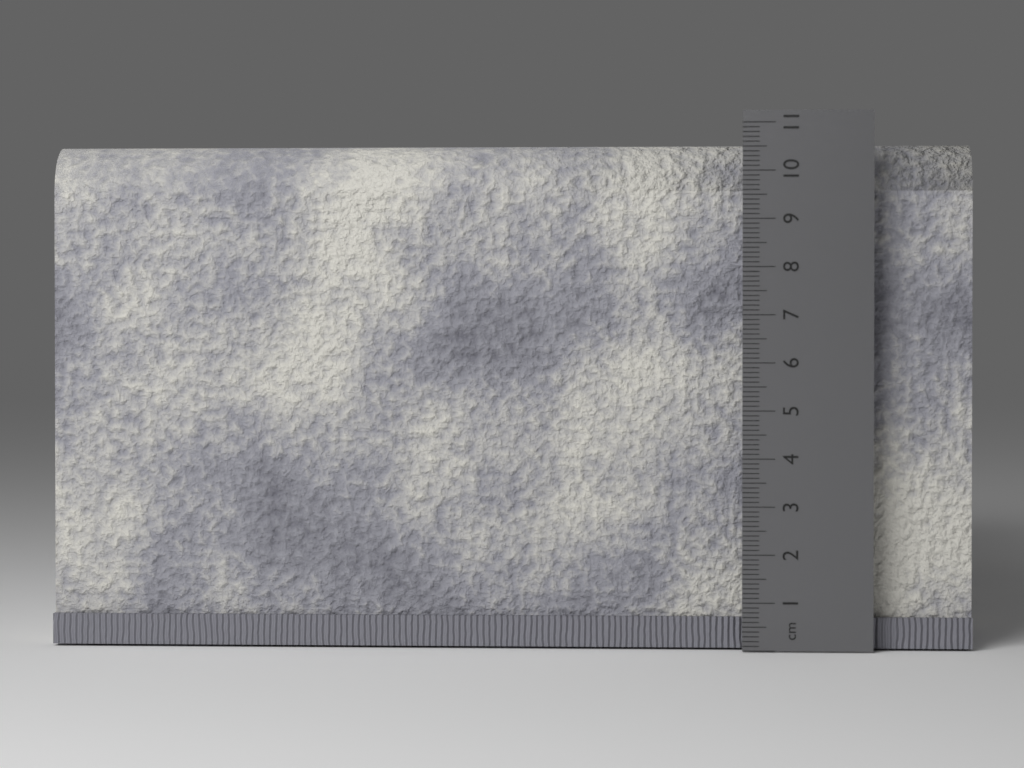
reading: 10.6 cm
